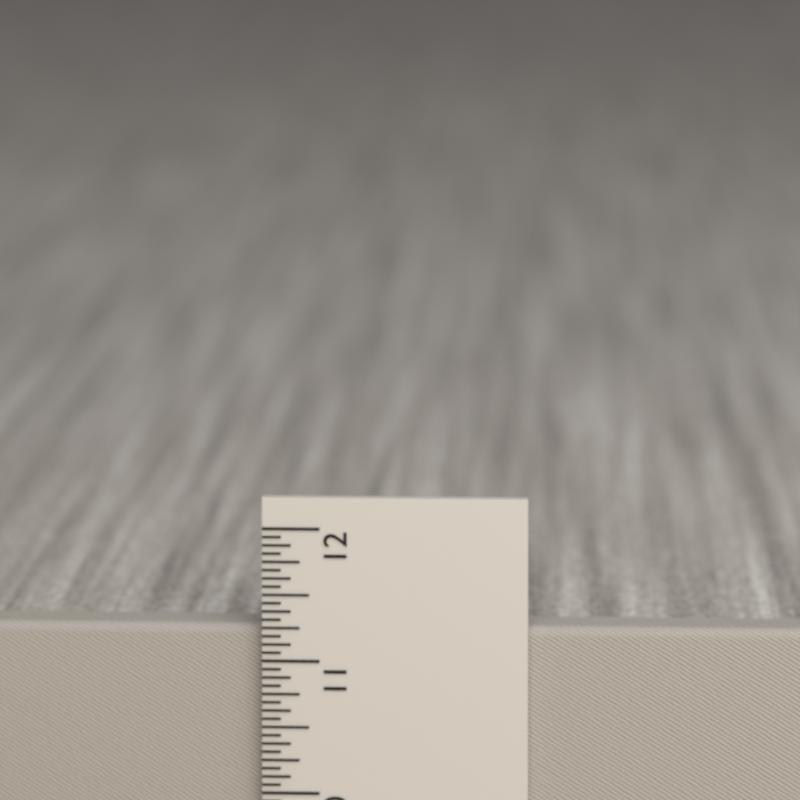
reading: 11.2500 in
